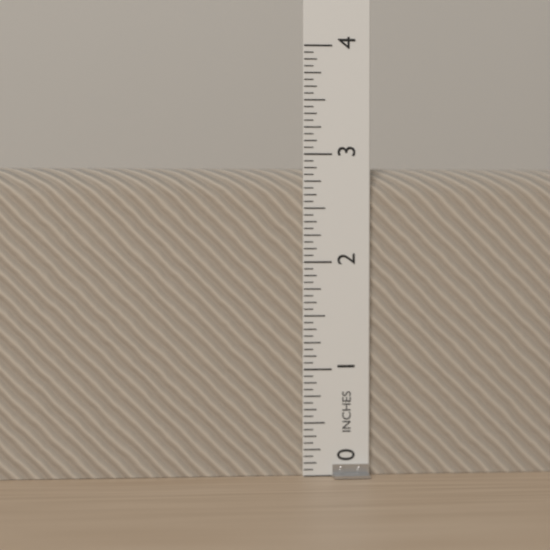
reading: 2.8750 in
